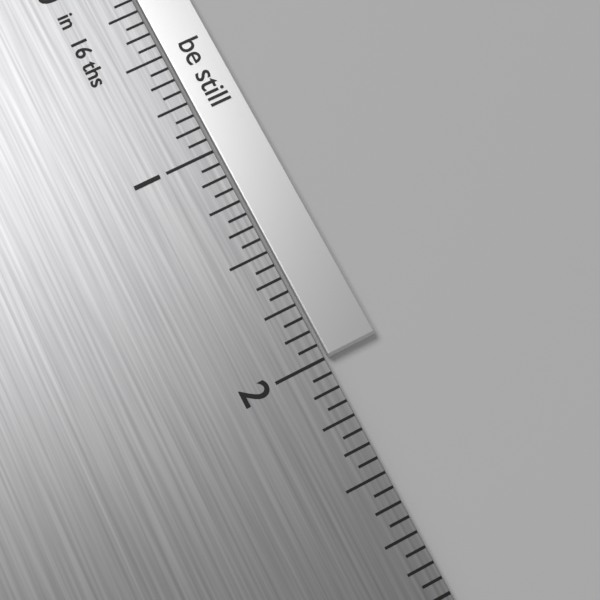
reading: 2.0000 in
